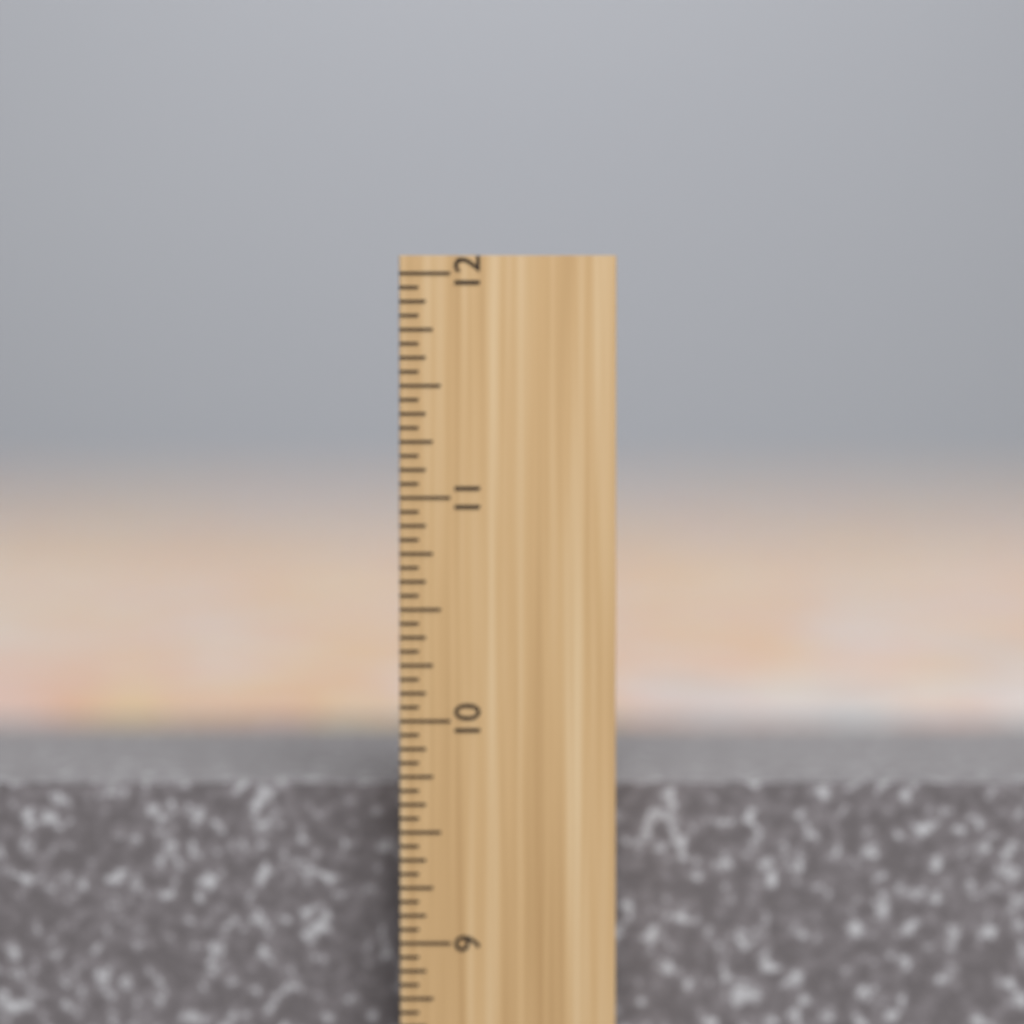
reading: 9.6875 inch
